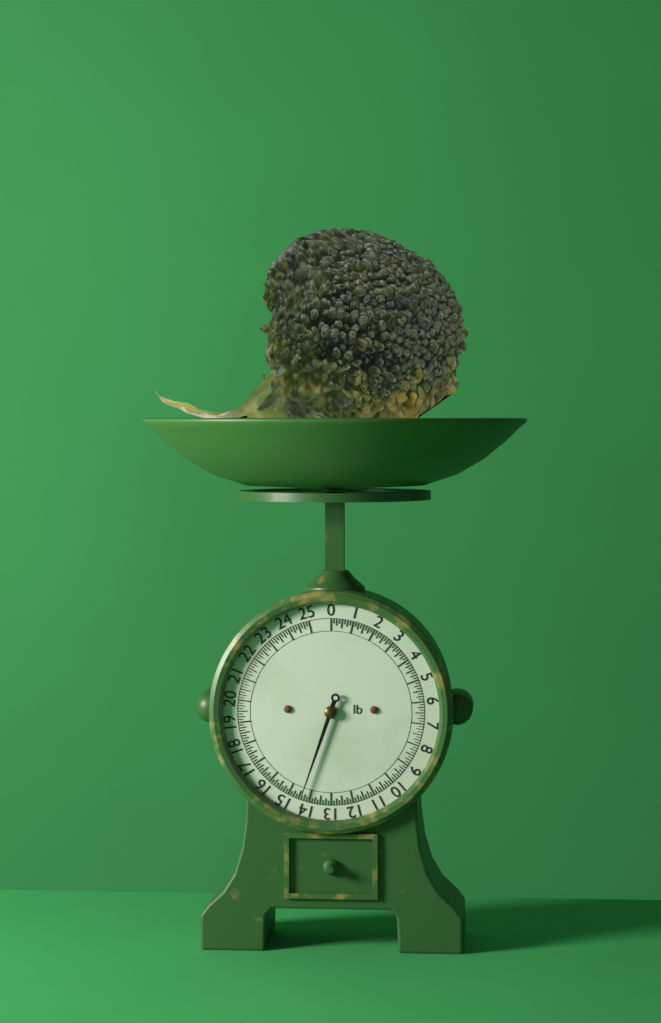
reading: 14.375 lb
